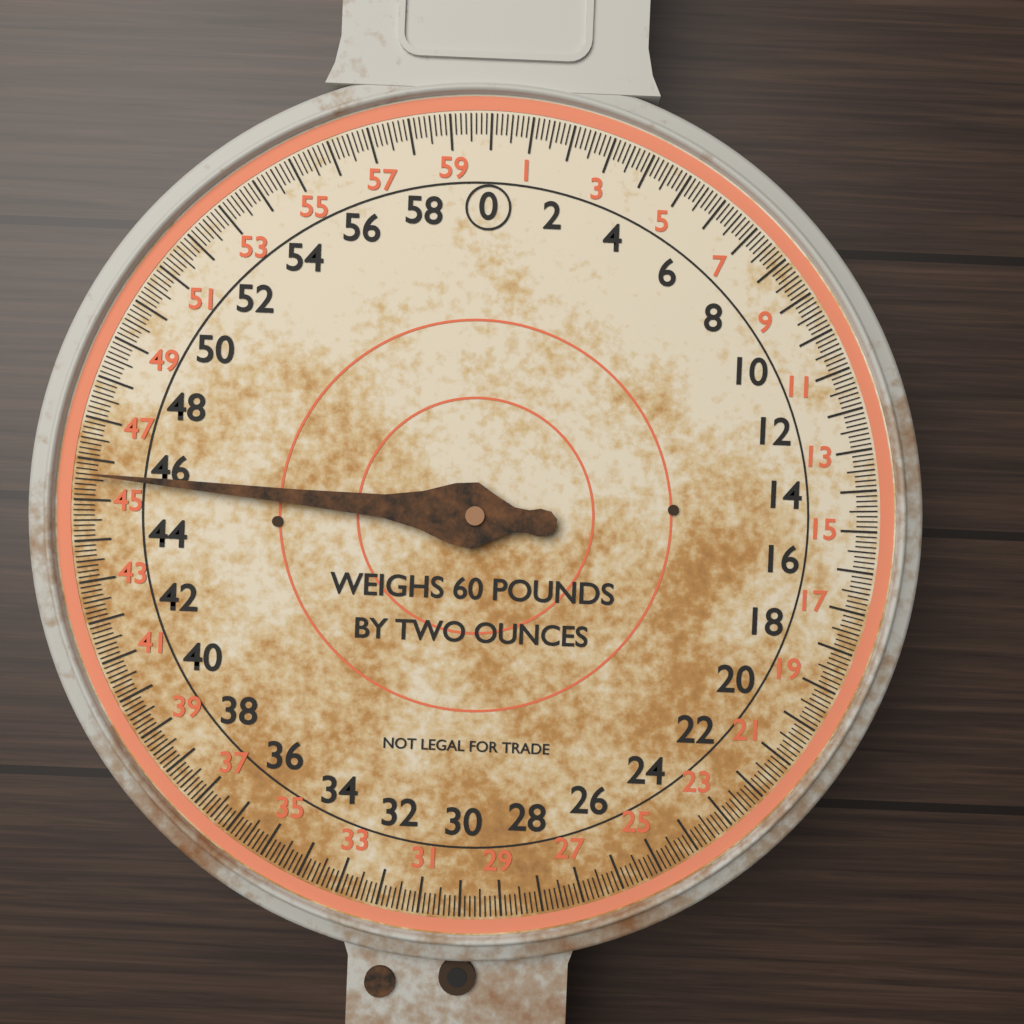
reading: 45.625 lb
